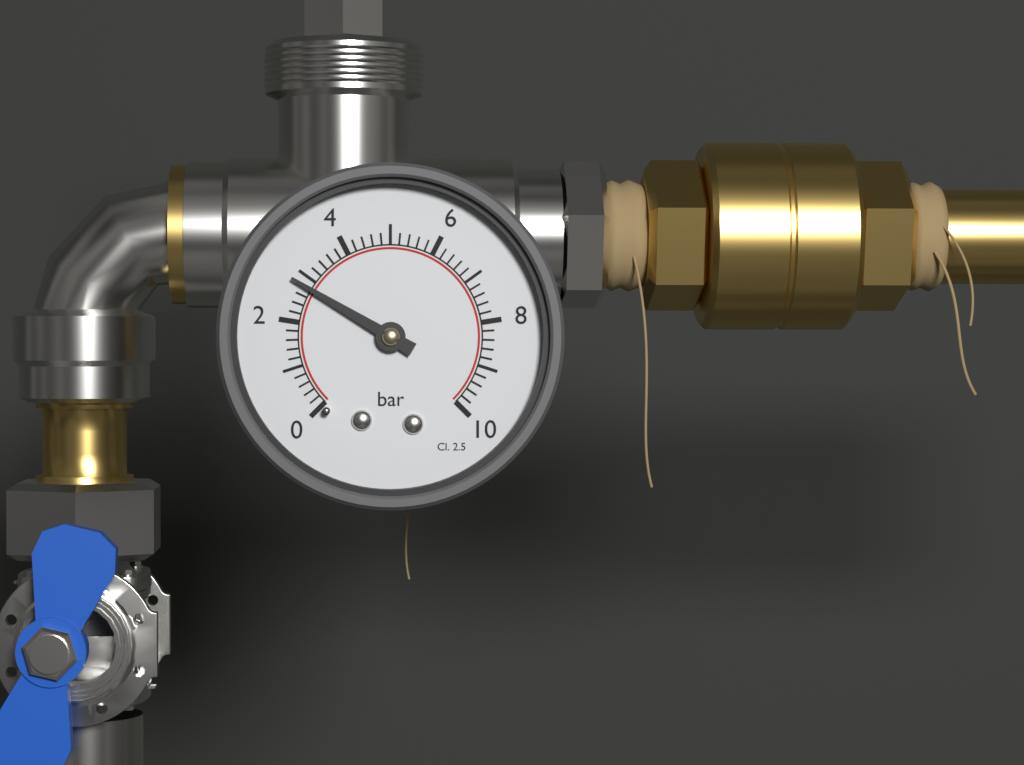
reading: 2.8 bar
